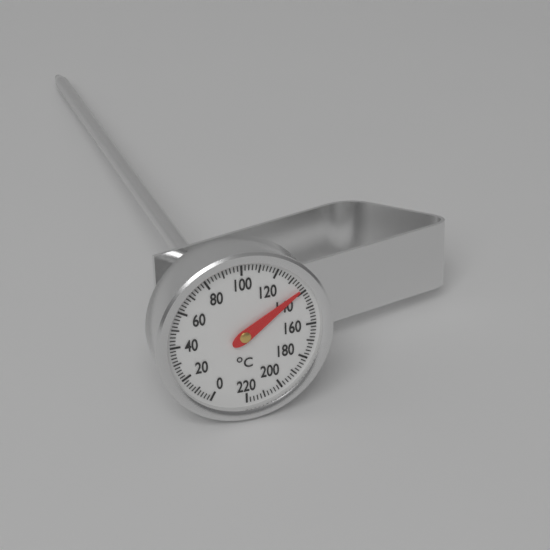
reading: 138 °C
